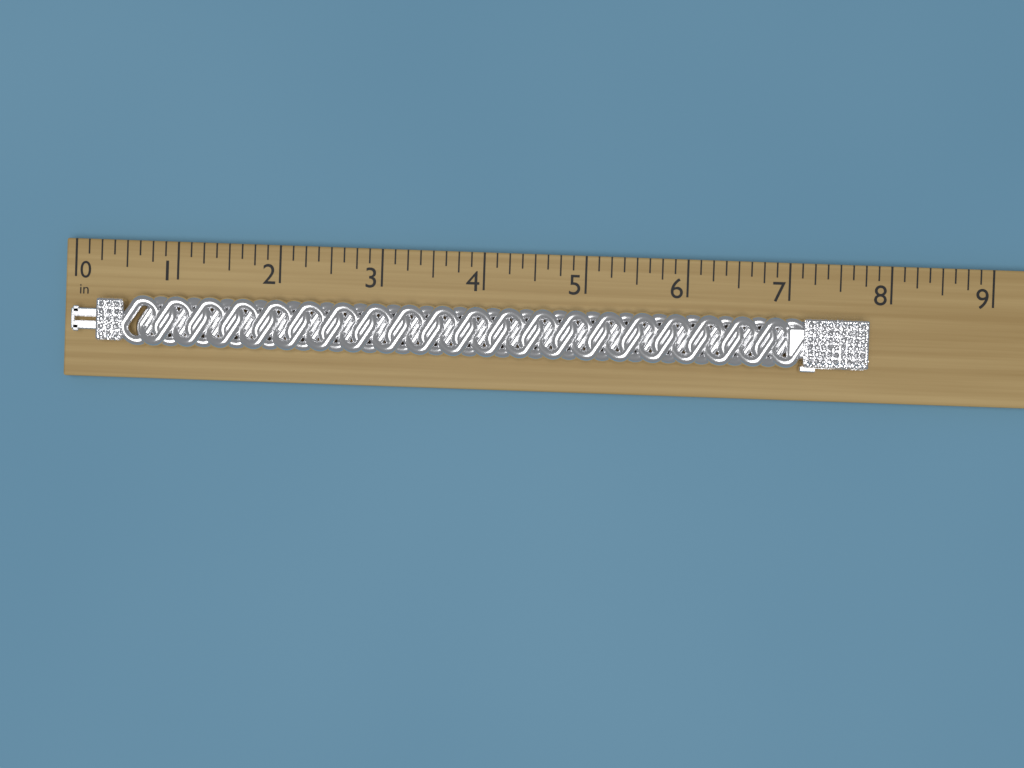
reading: 7.750 in
